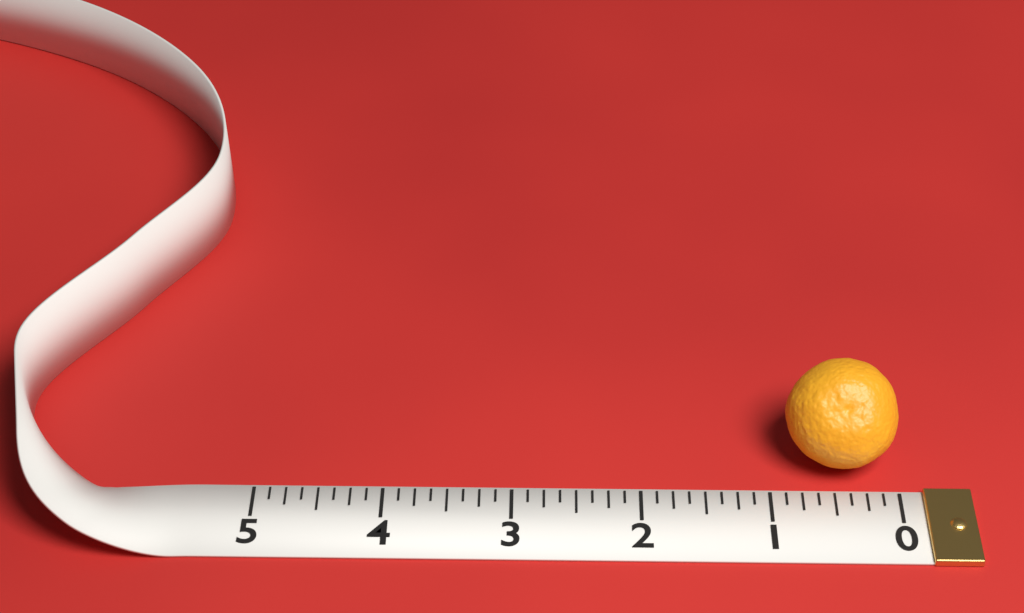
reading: 0.875 (no unit)
